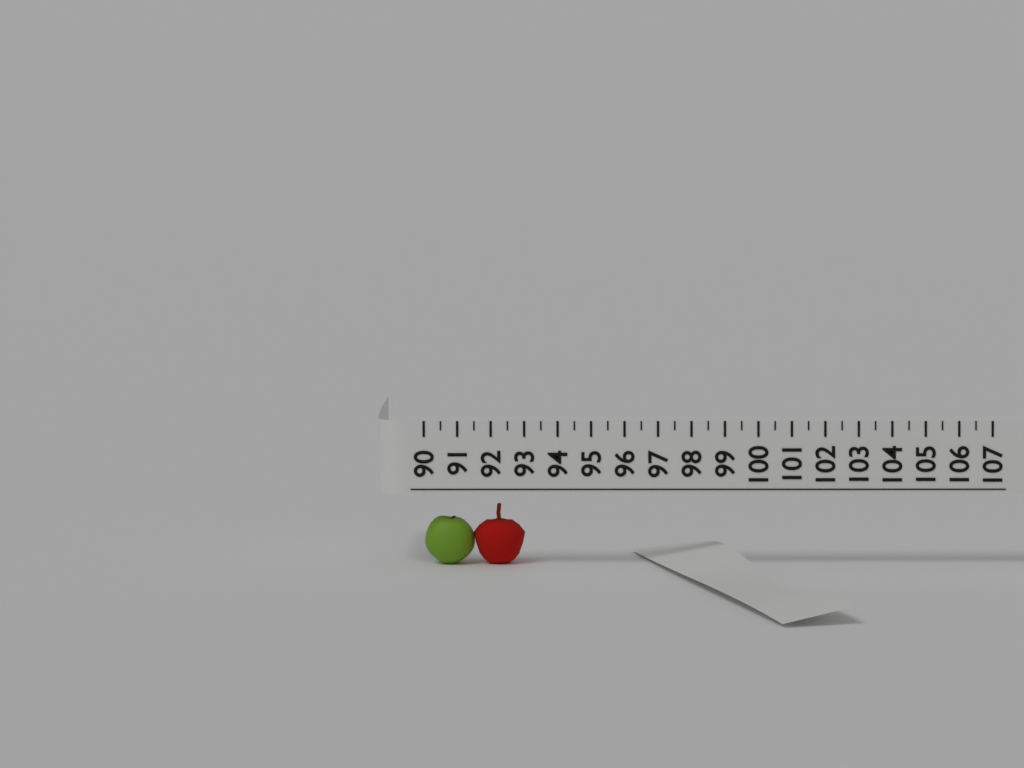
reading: 93.0 (no unit)
